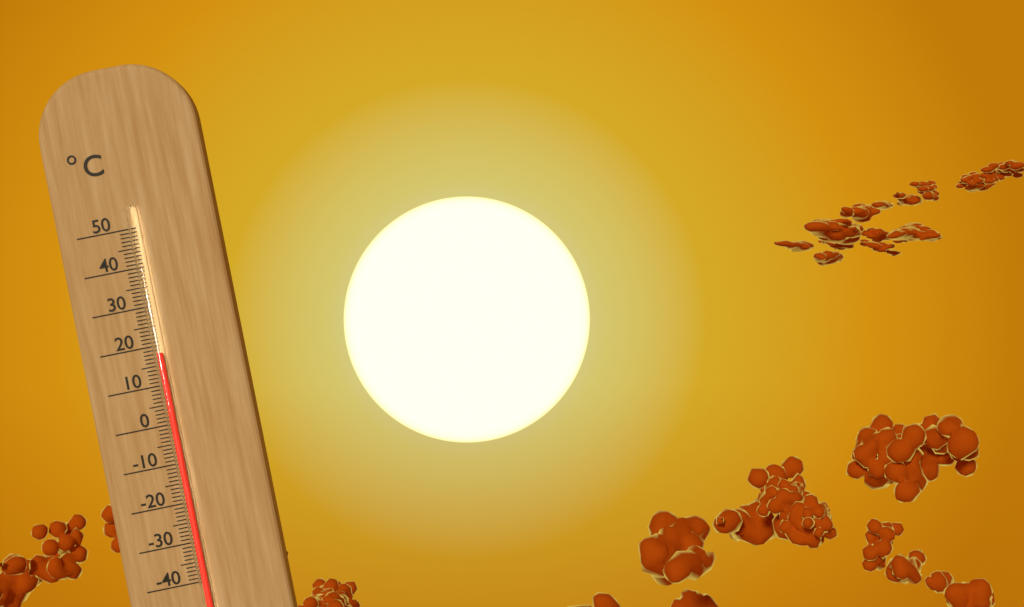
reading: 18 °C
